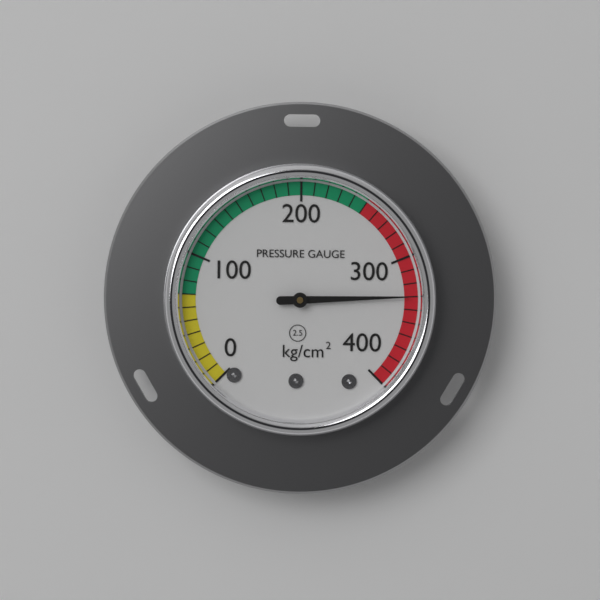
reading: 330 kg/cm²
